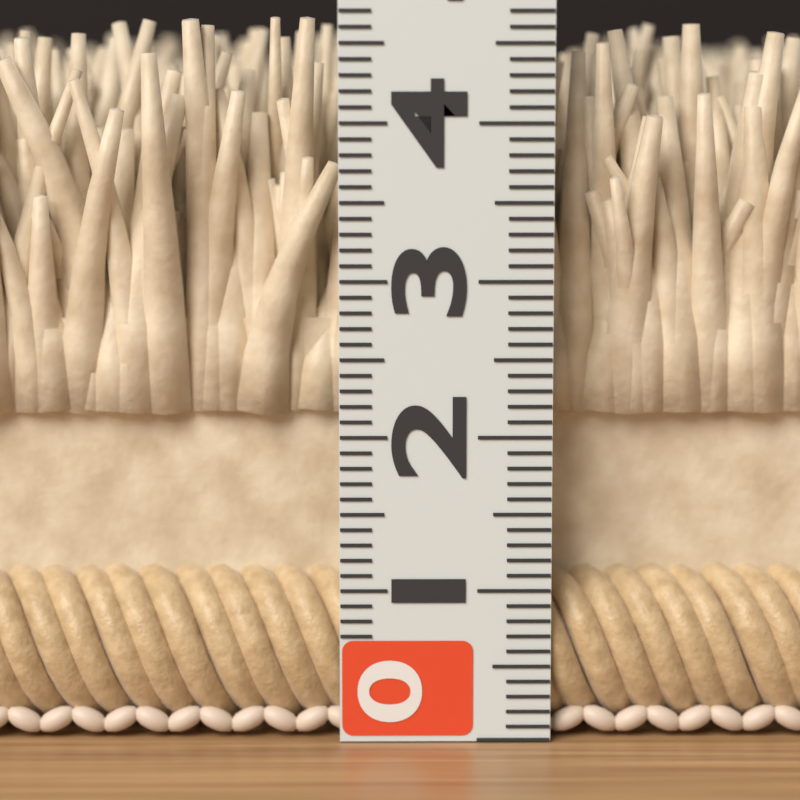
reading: 4.7 (no unit)
